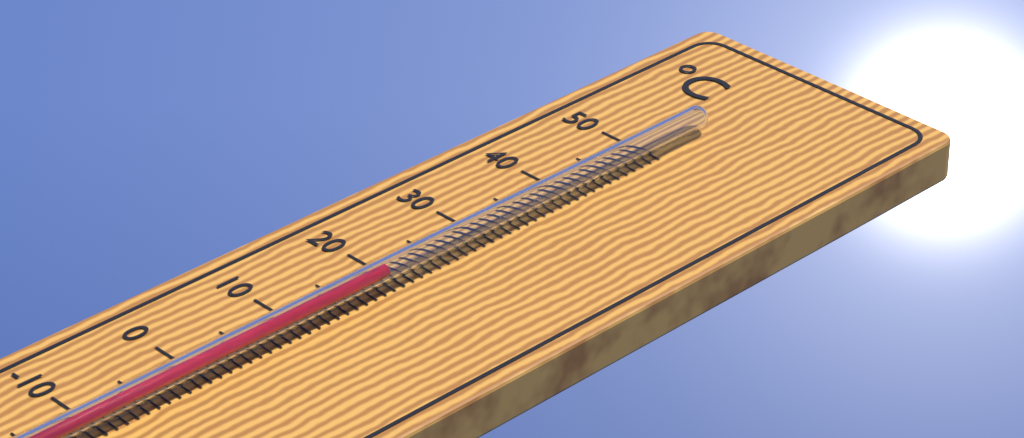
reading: 19 °C
